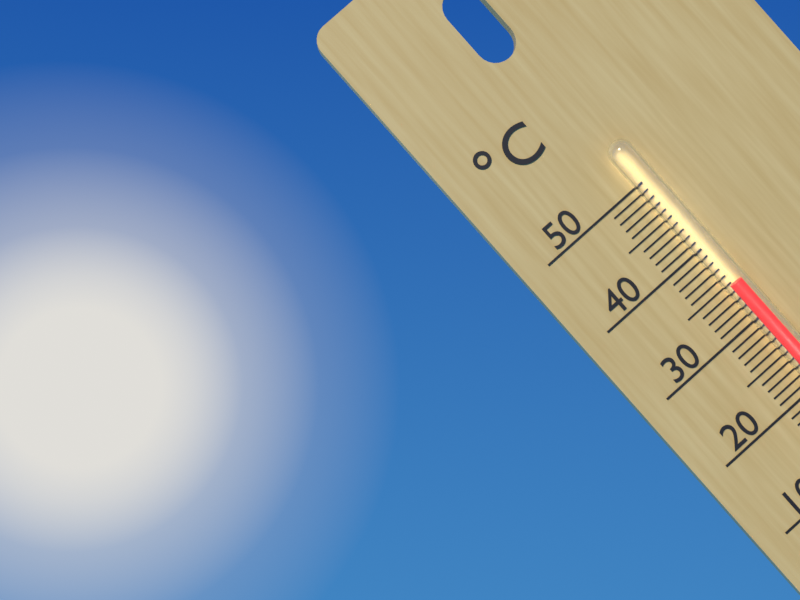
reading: 35 °C
